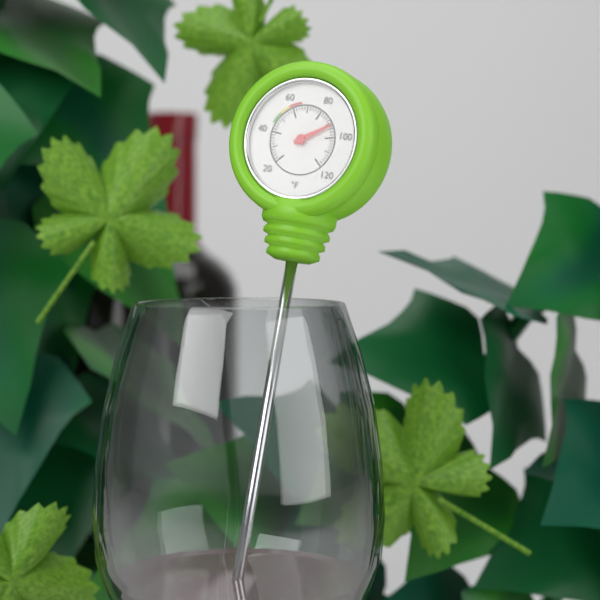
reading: 92 °F
